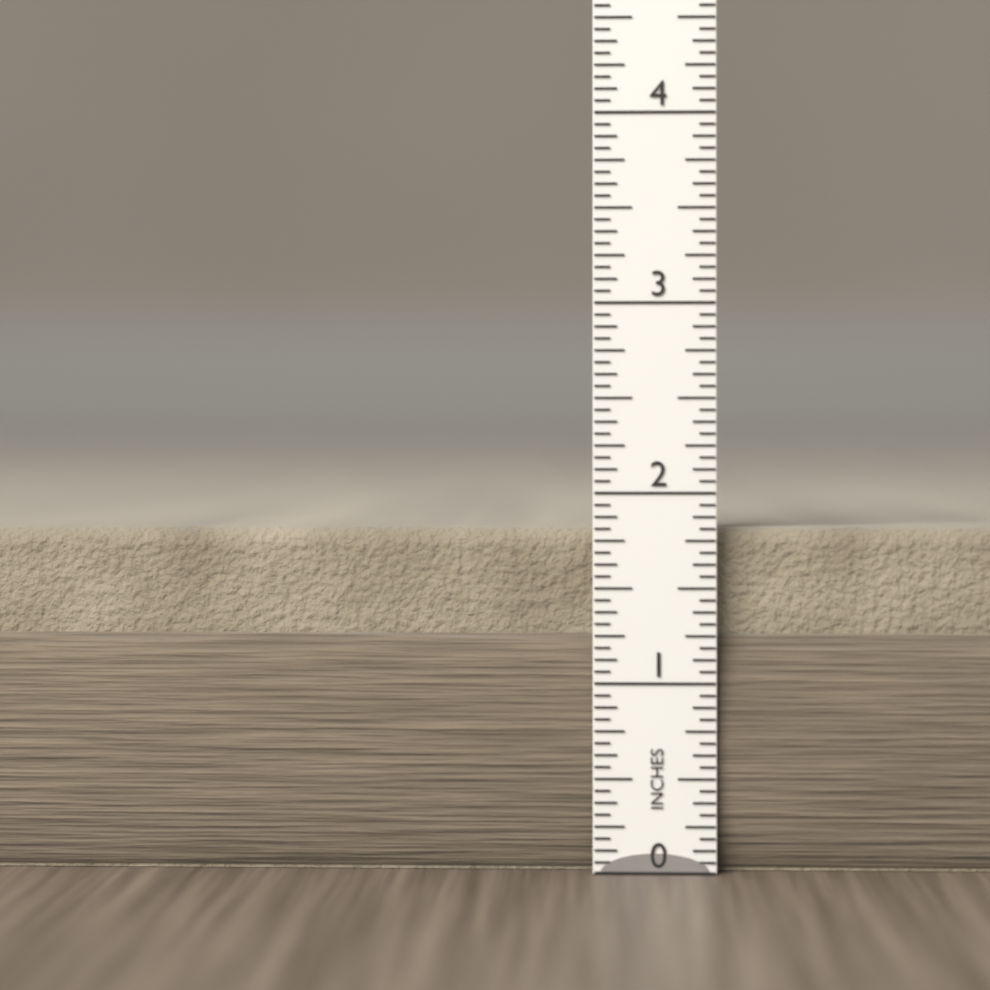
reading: 1.8125 in
